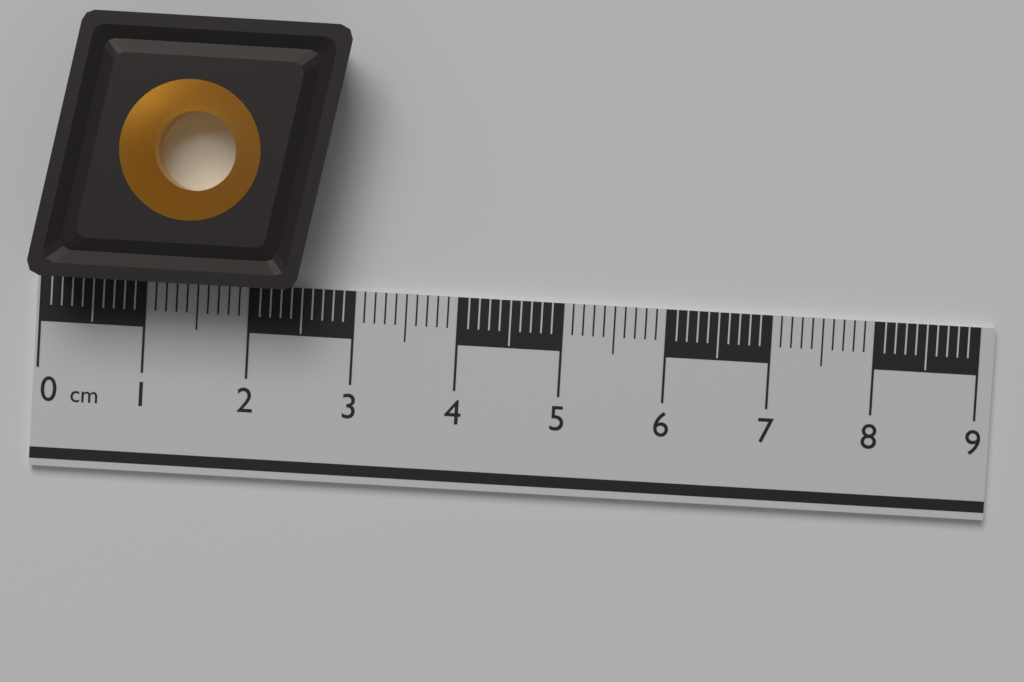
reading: 2.9 cm
